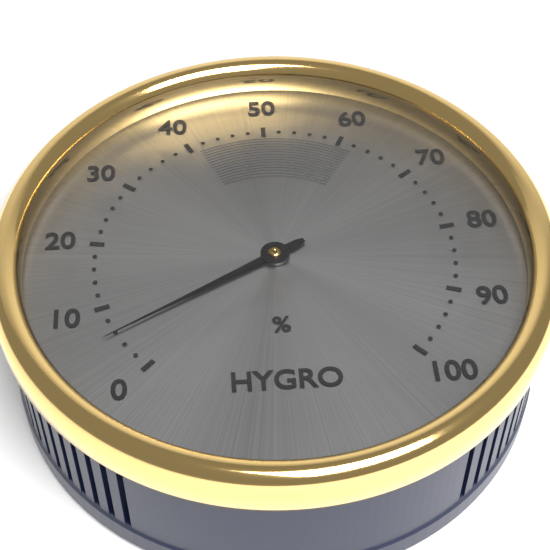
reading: 6 %
